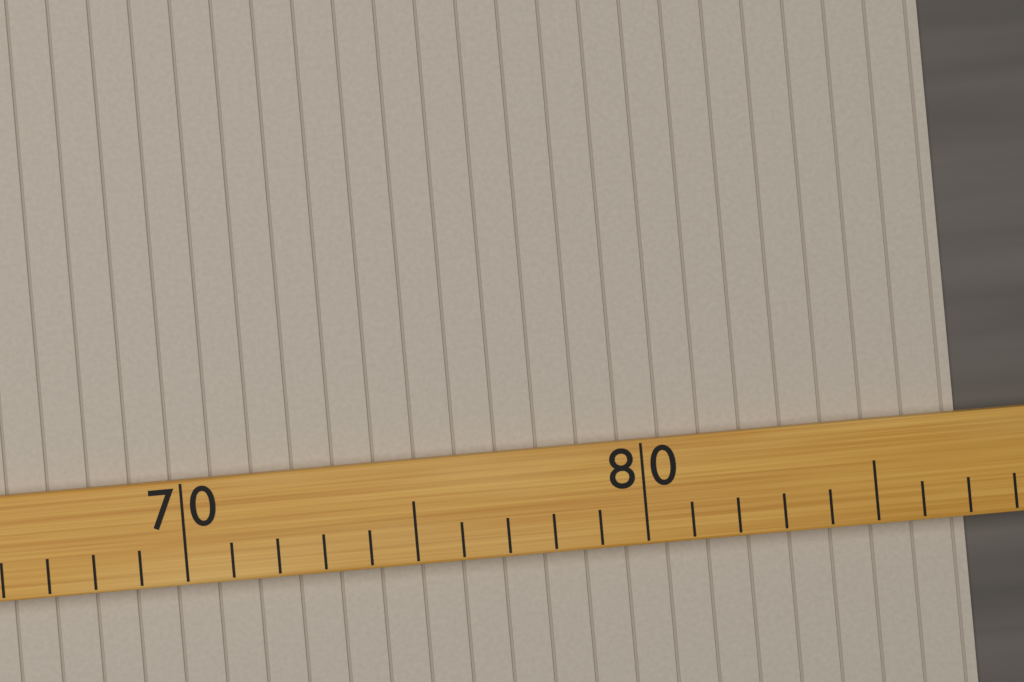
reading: 87 (no unit)
